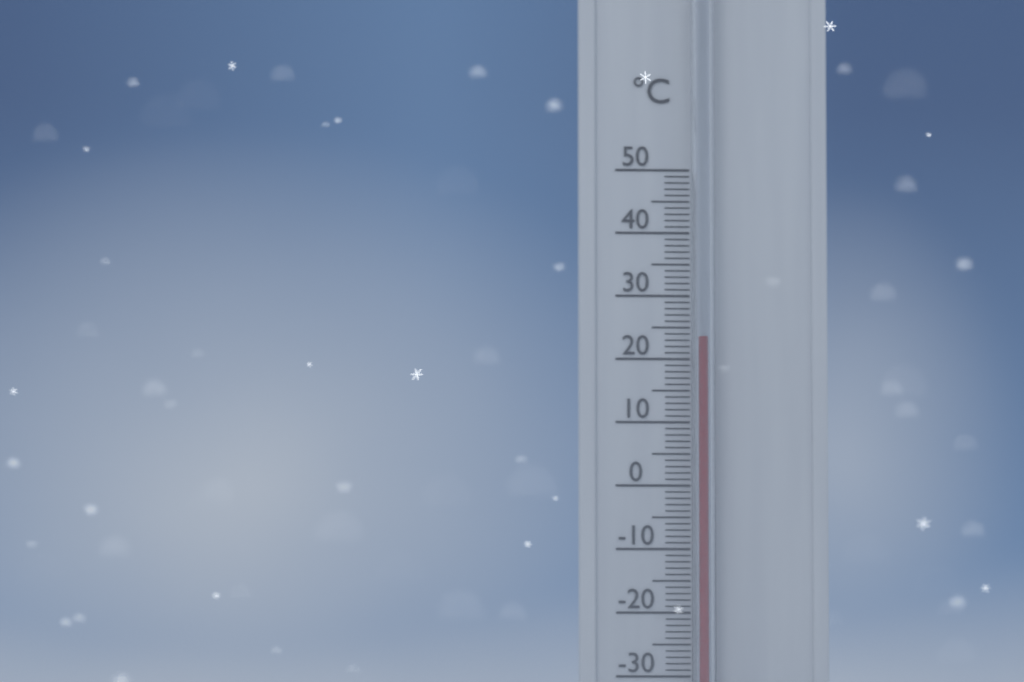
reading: 23 °C
